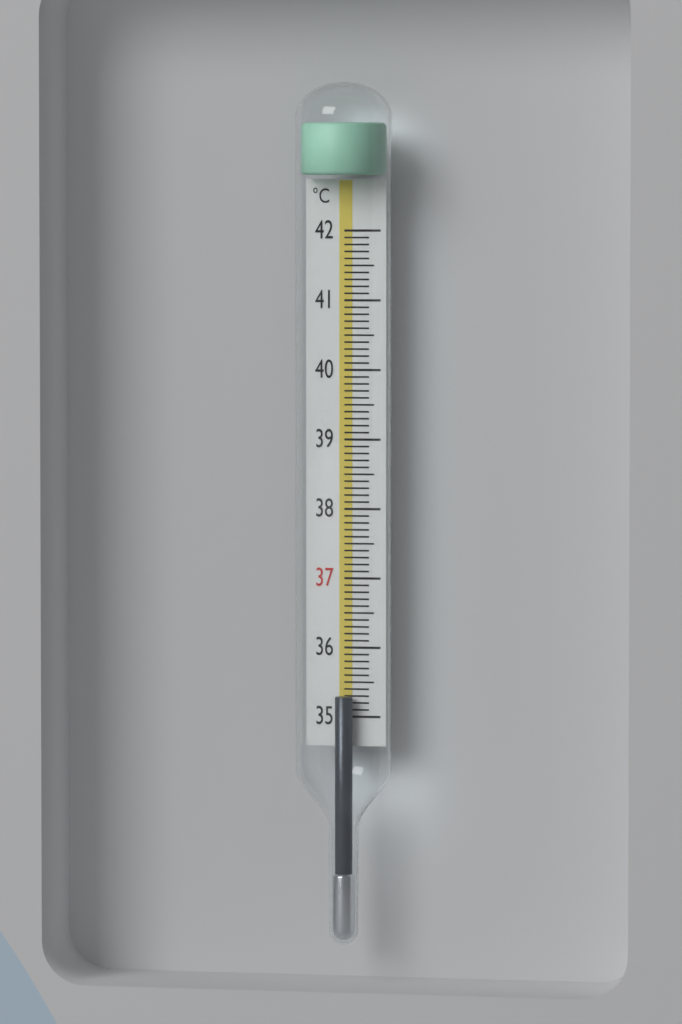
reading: 35.3 °C
